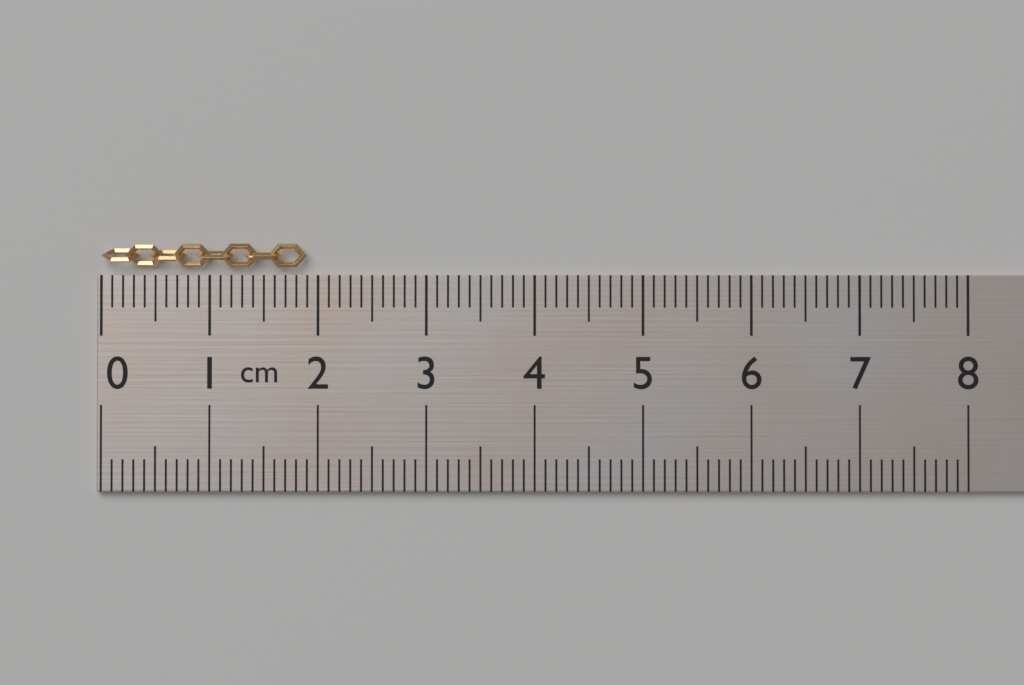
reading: 1.9 cm
